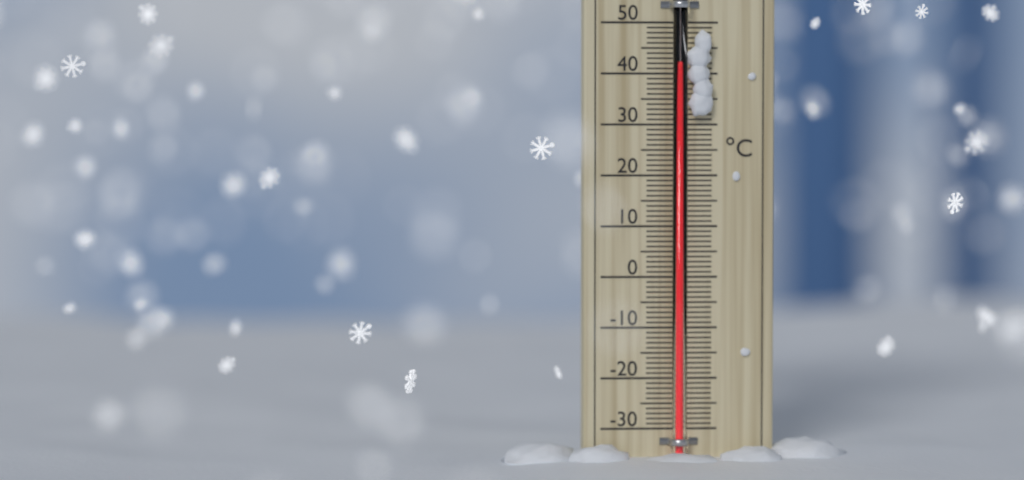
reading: 41 °C
